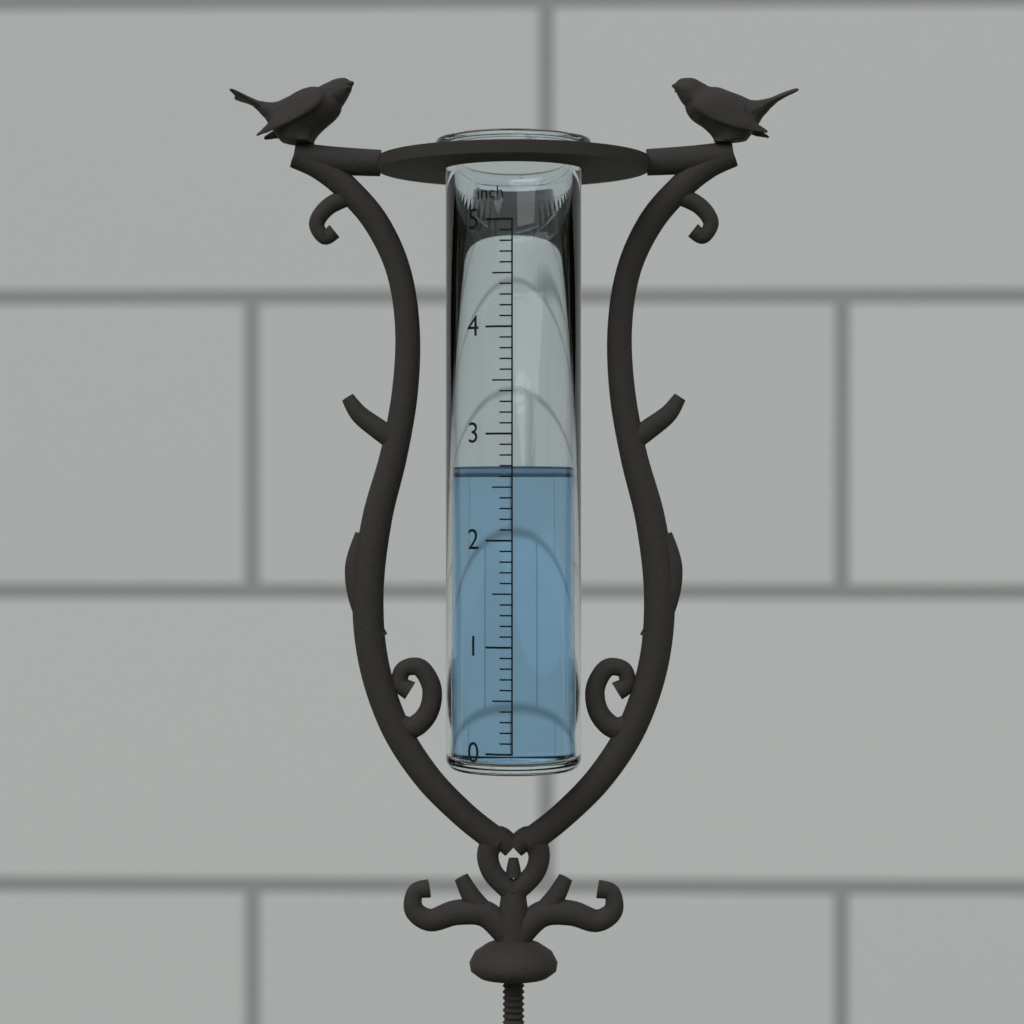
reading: 2.7 inch
